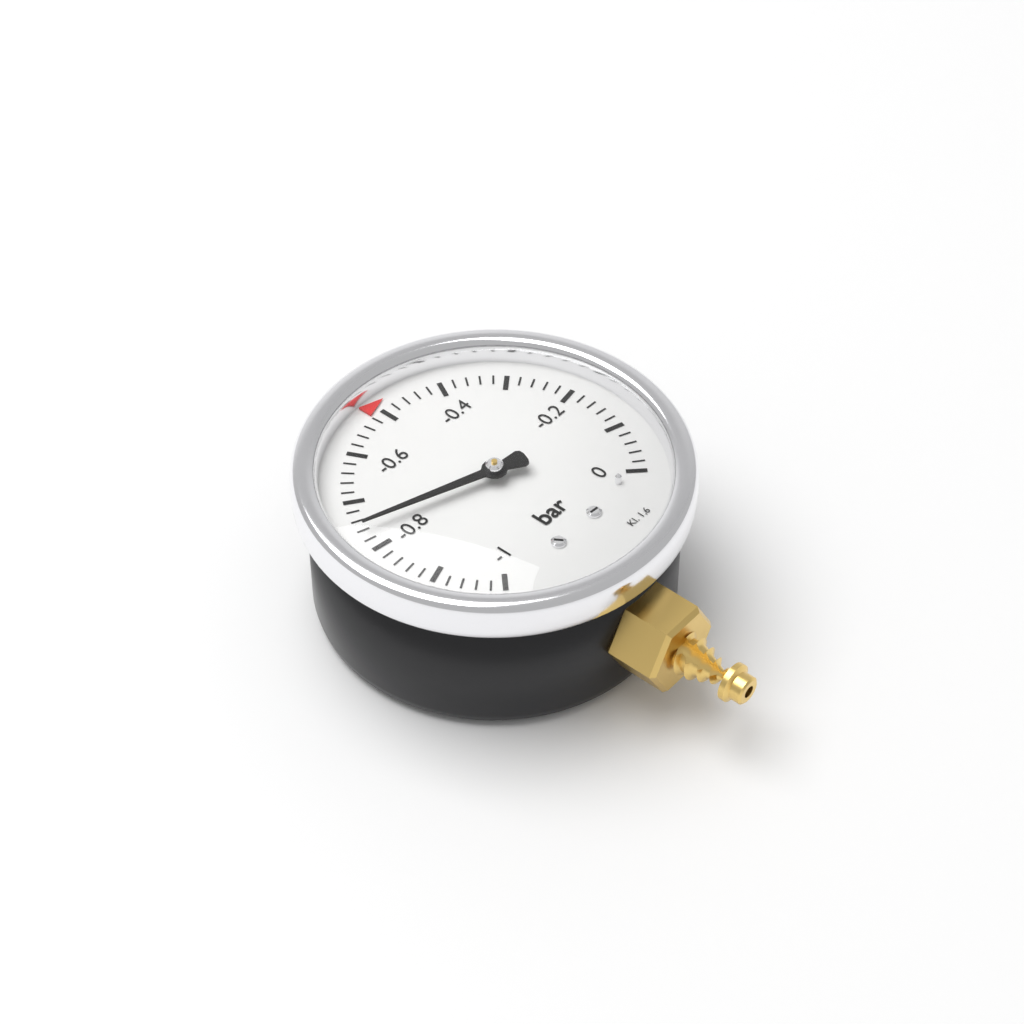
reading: -0.76 bar
